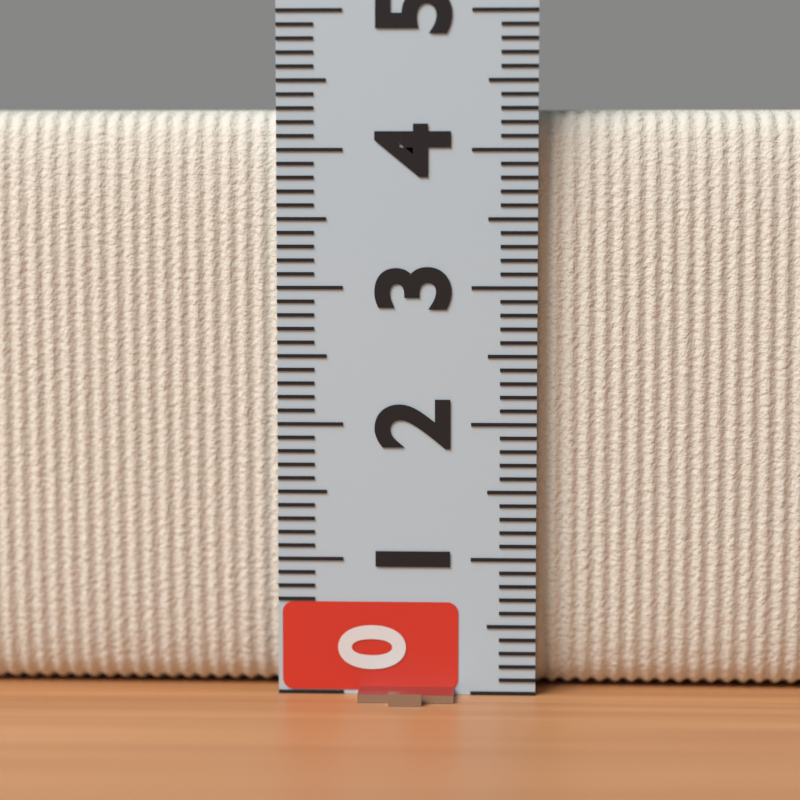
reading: 4.3 (no unit)
